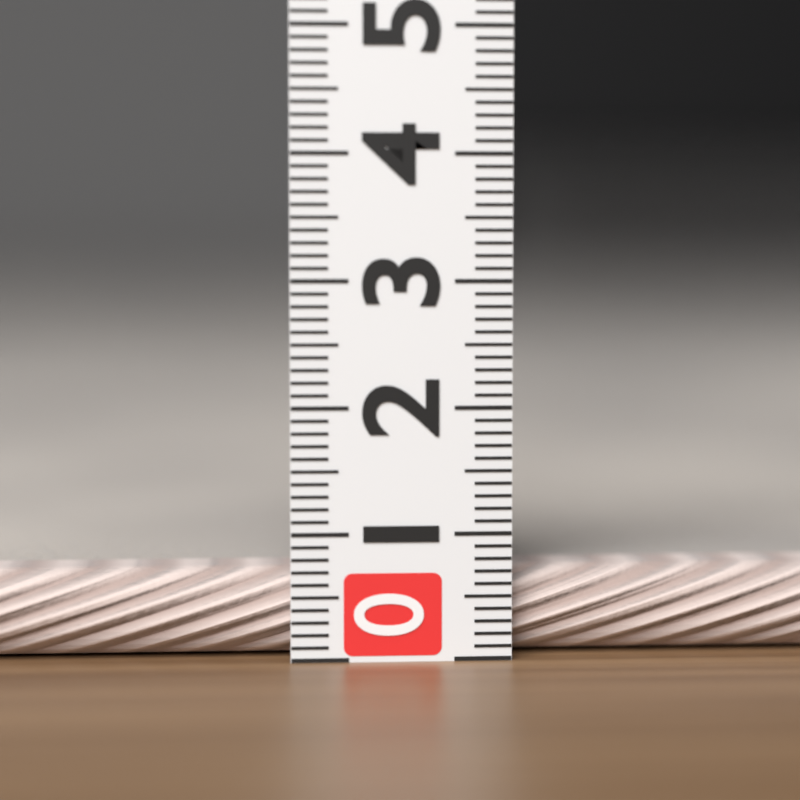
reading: 0.7 (no unit)
